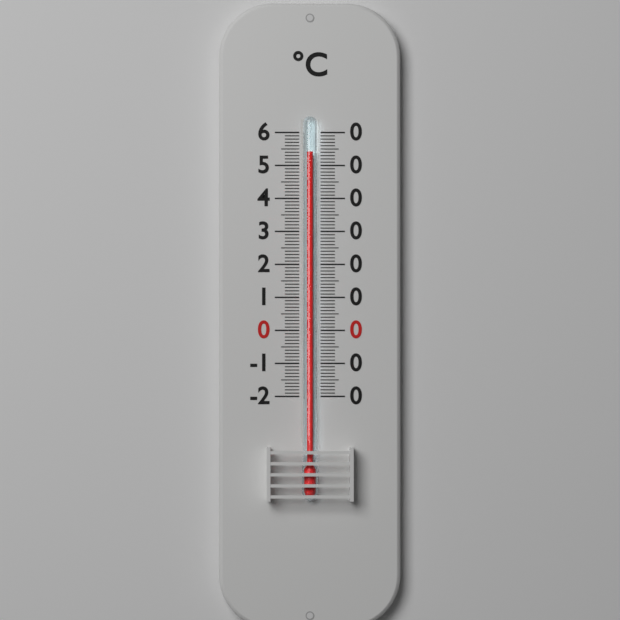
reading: 54 °C
